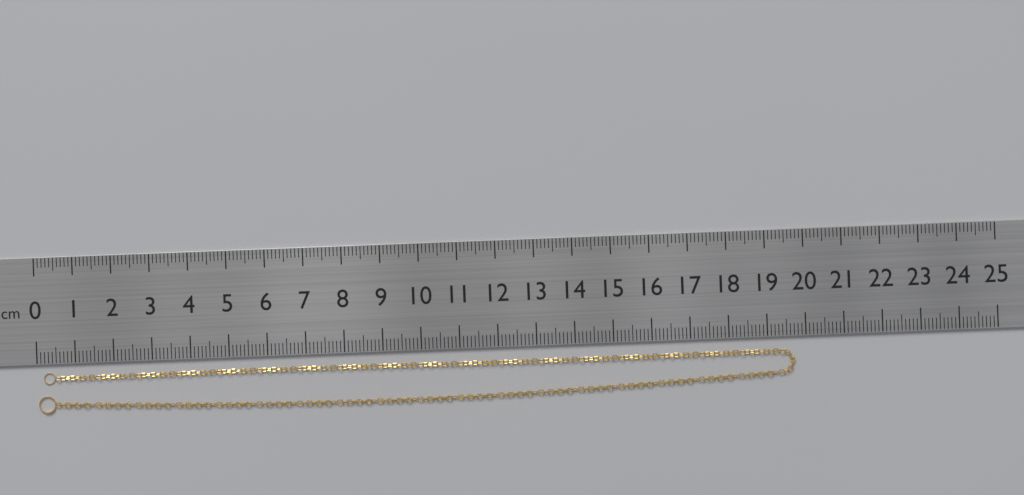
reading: 19.7 cm
